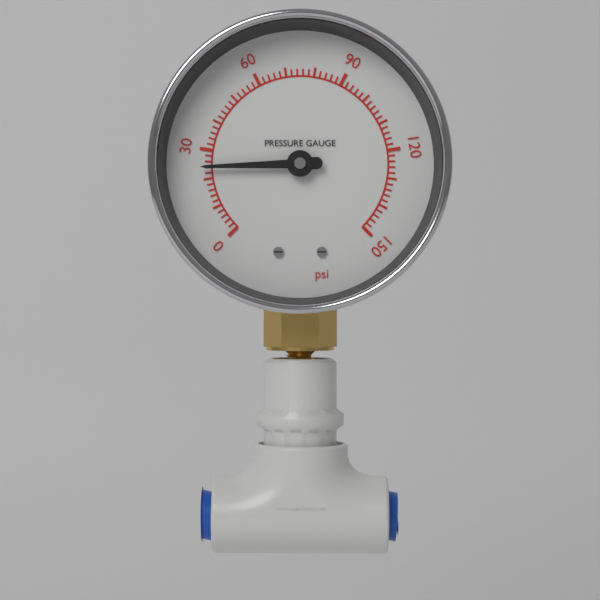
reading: 24 psi
